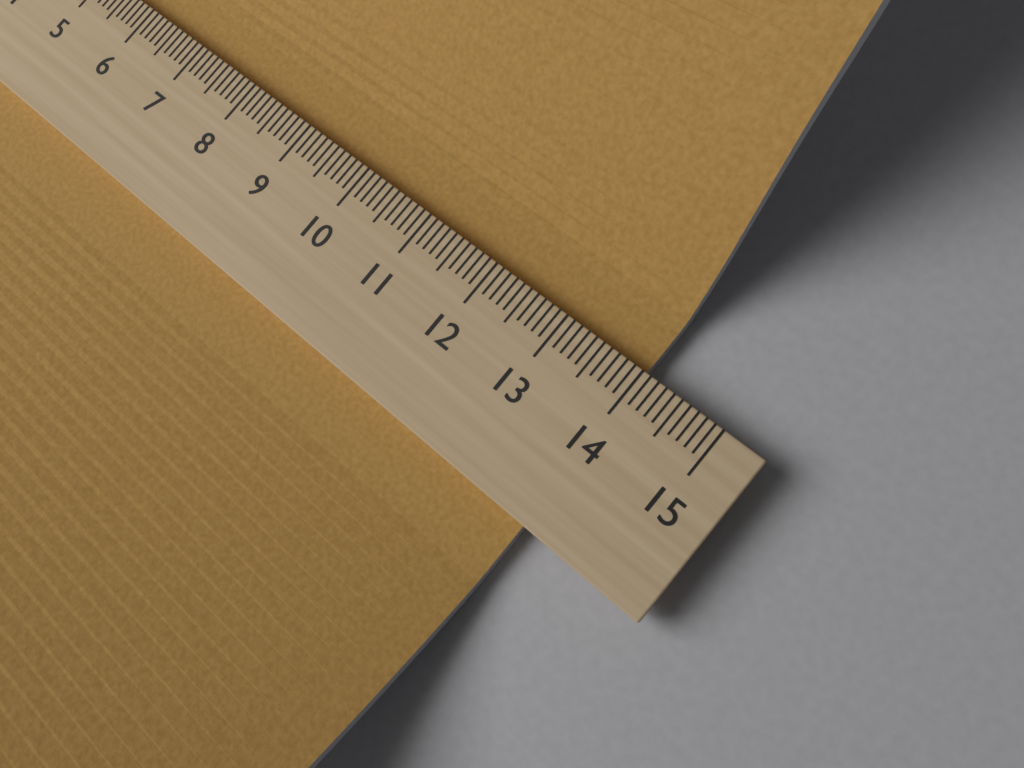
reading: 14.0 (no unit)
